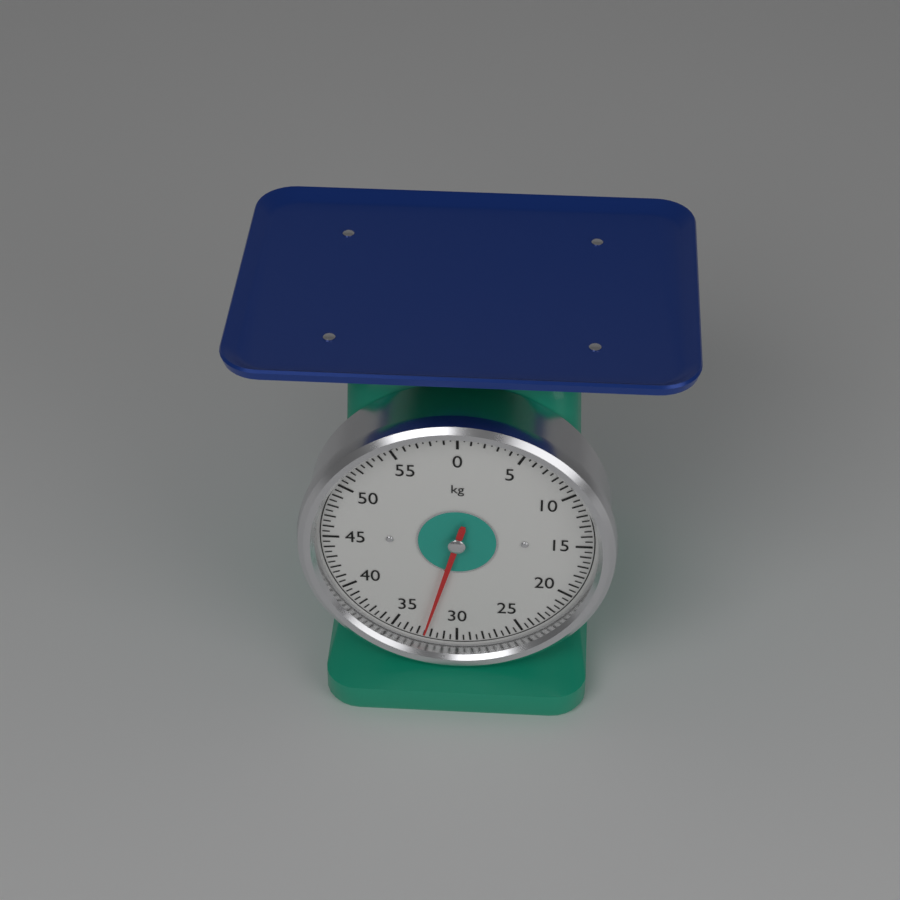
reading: 32.5 kg
